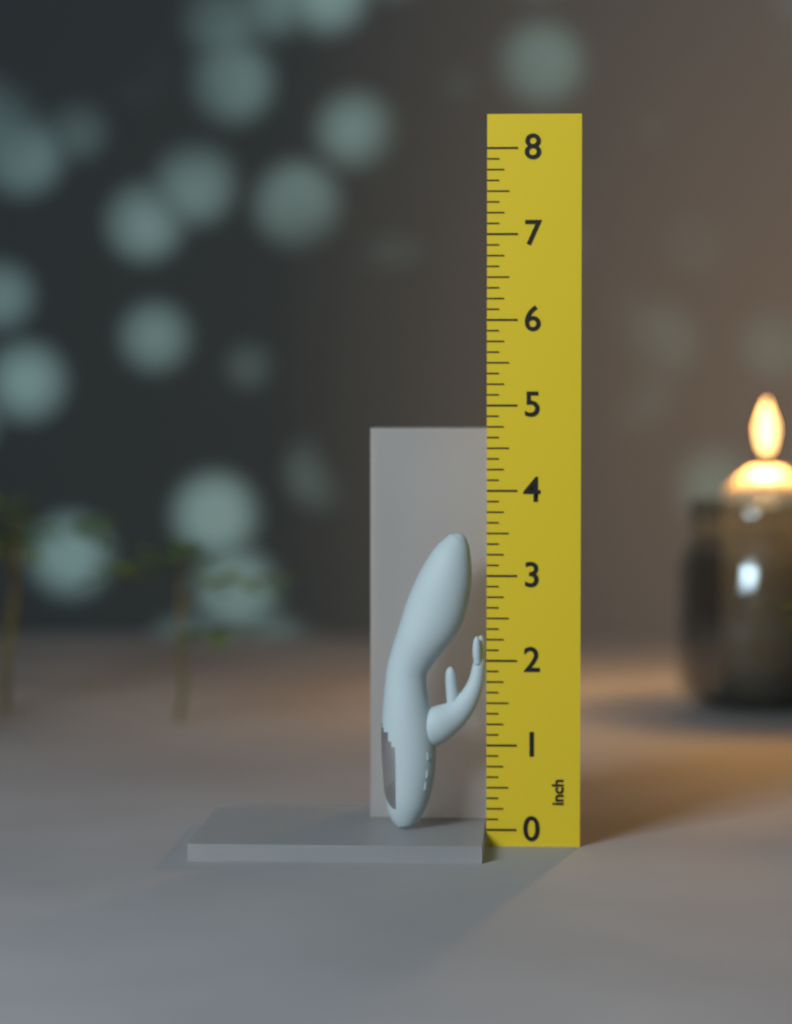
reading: 3.500 inch
